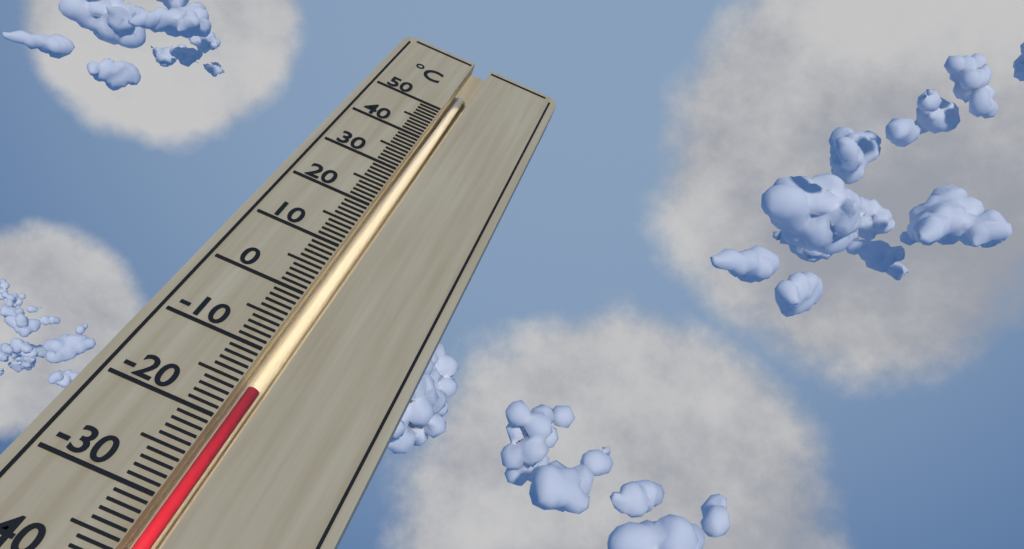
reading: -15 °C
